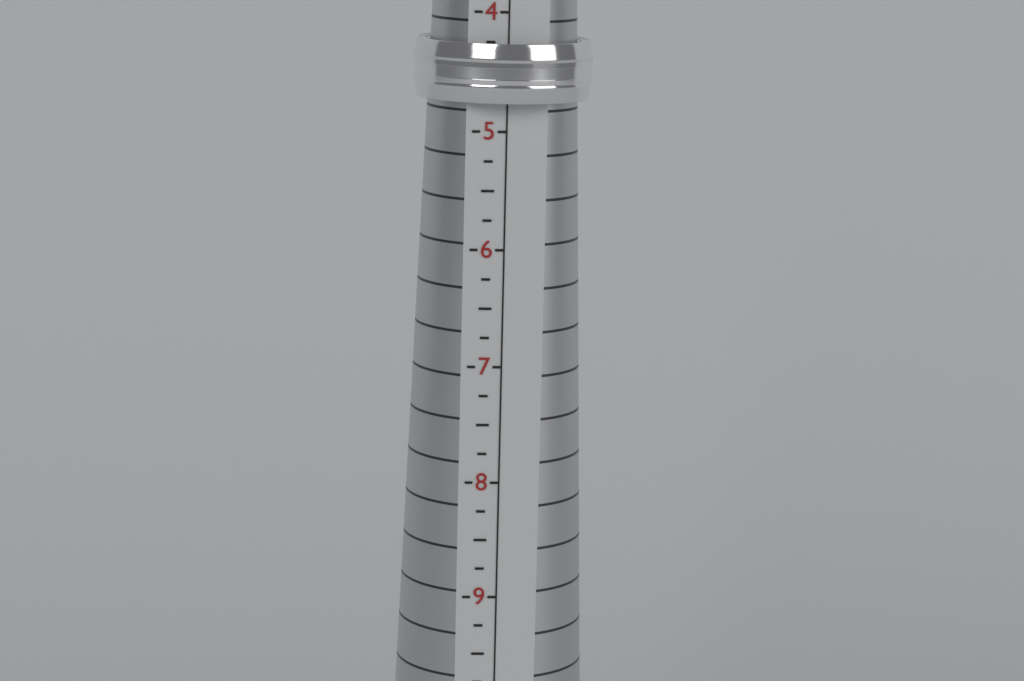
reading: 4.75 (no unit)
